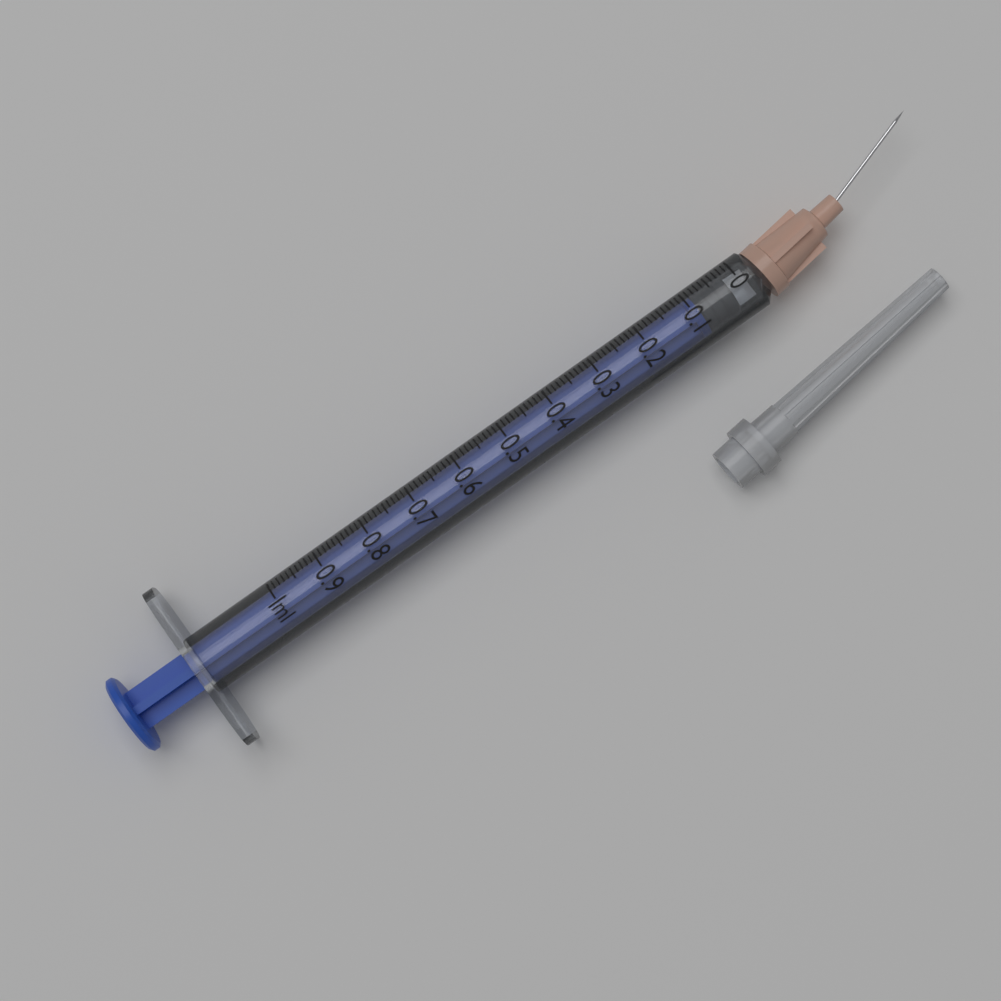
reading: 0.02 ml
